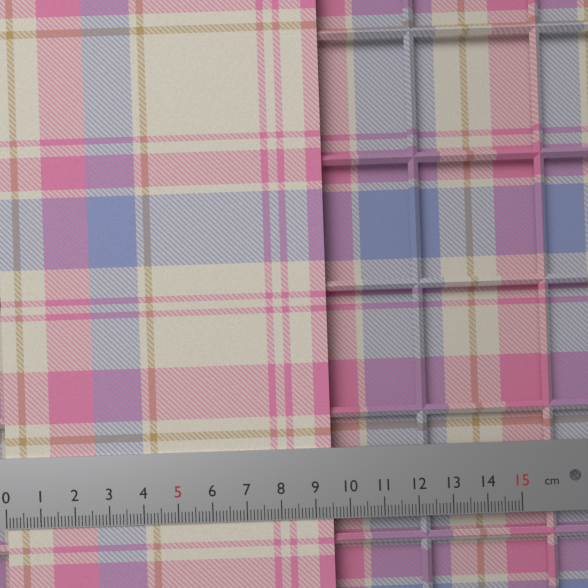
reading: 9.5 cm
